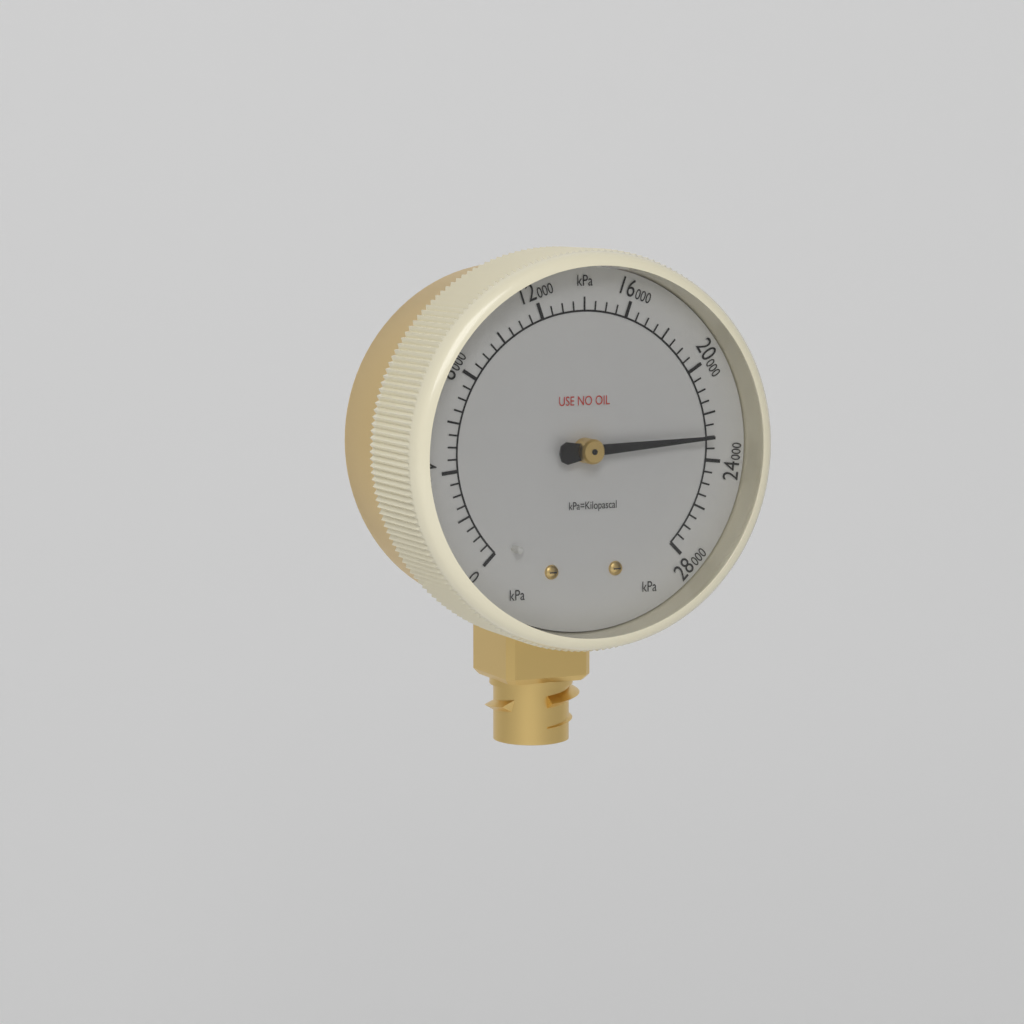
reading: 23000 kPa
